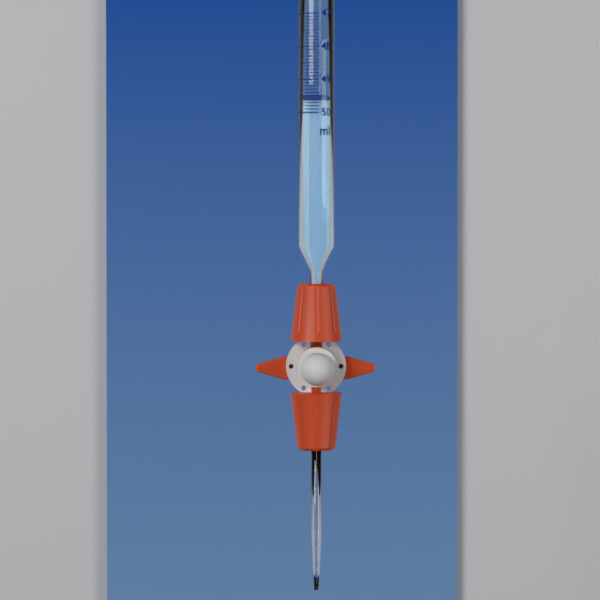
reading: 49.6 ml
